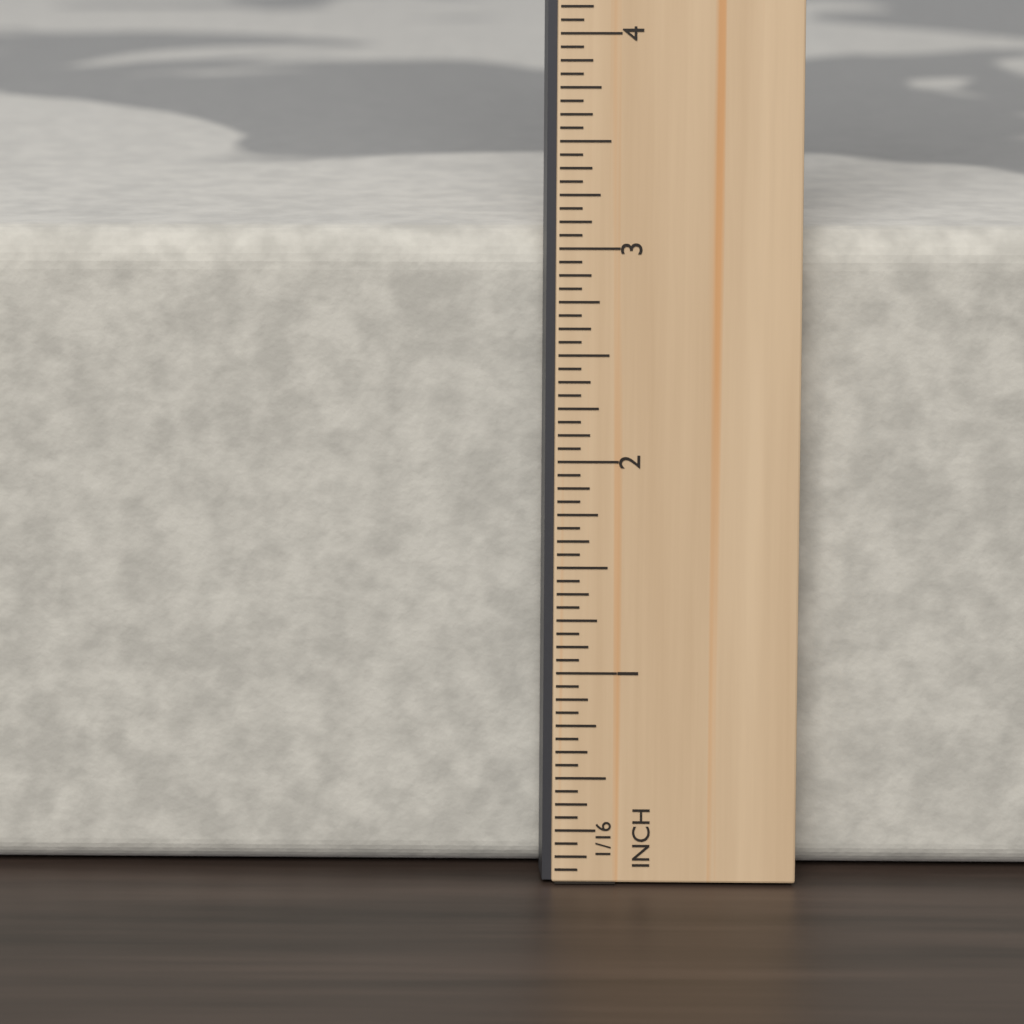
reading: 3.0625 in
